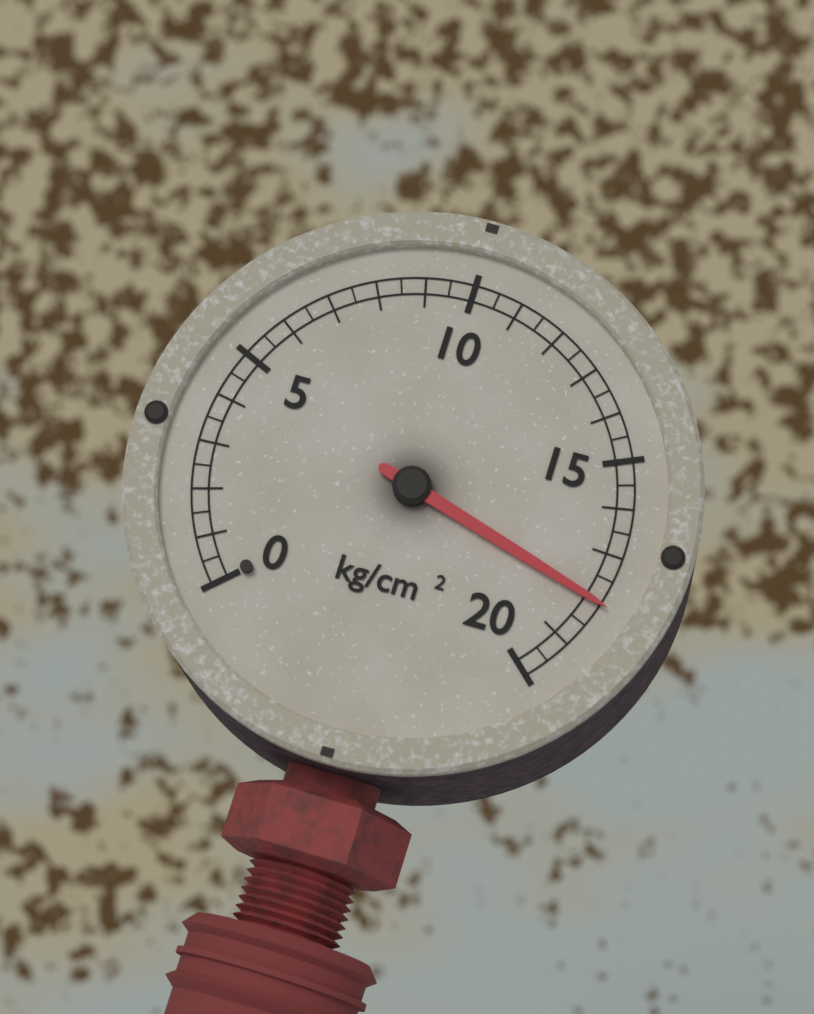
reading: 18.0 kg/cm²
